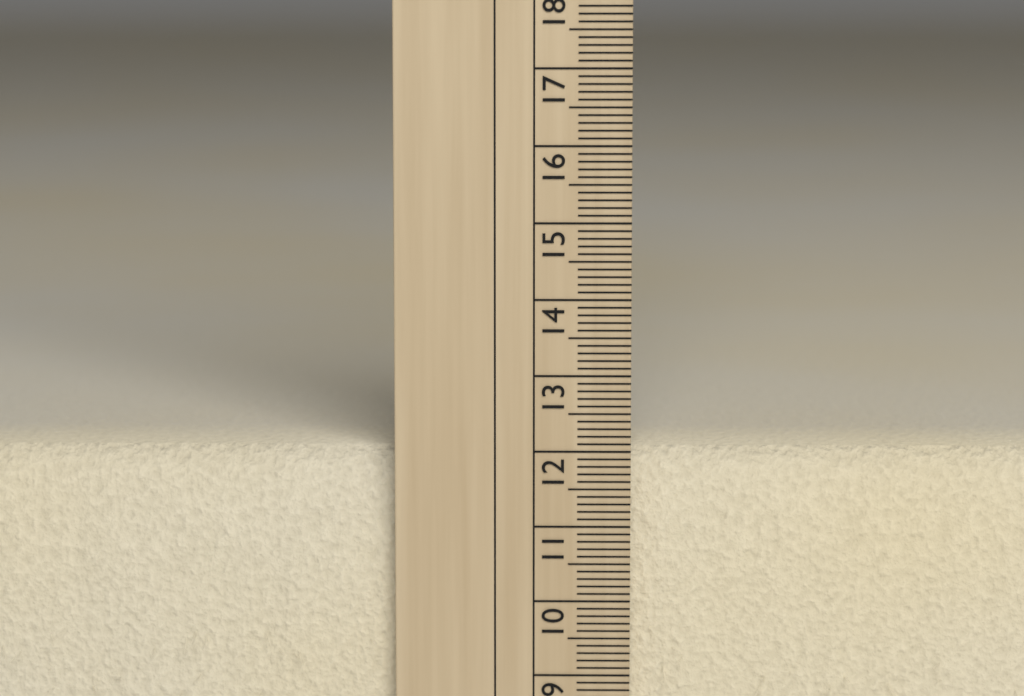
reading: 12.0 cm
